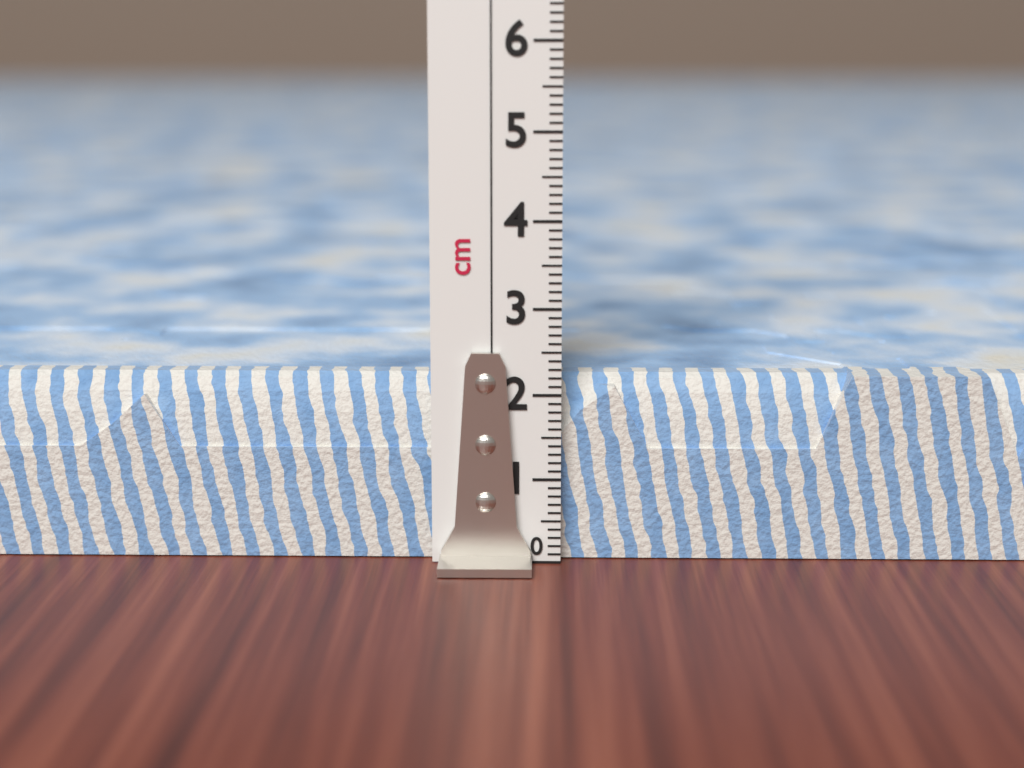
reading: 2.2 cm
